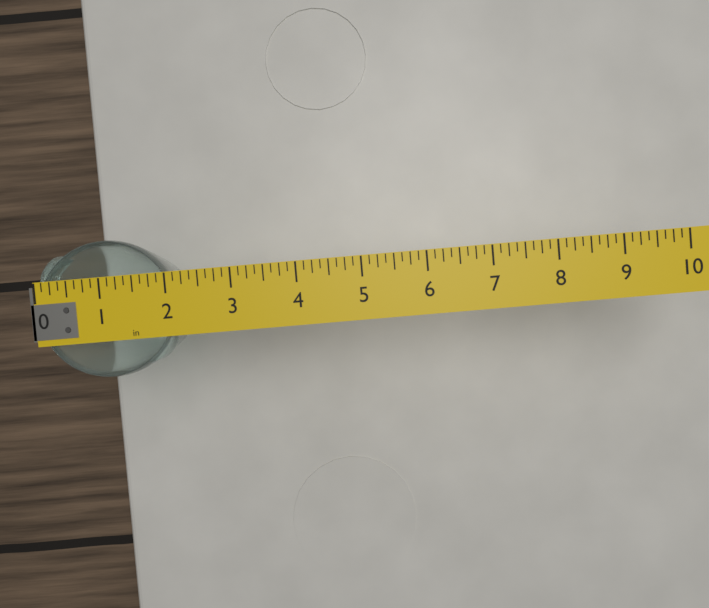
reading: 2.125 in
